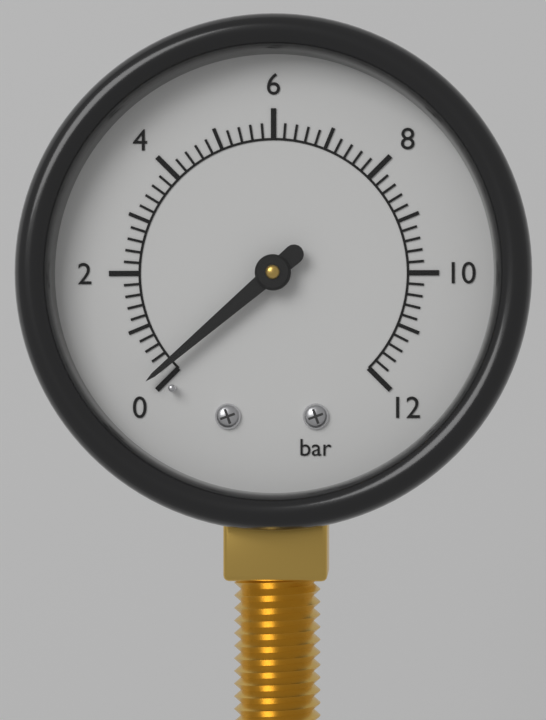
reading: 0.2 bar
